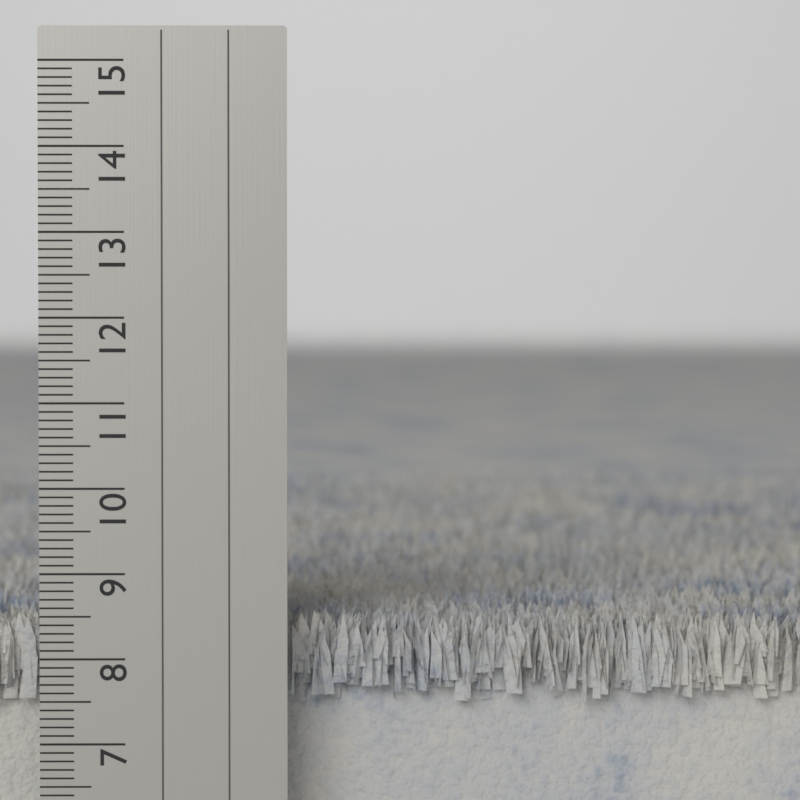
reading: 8.5 cm
